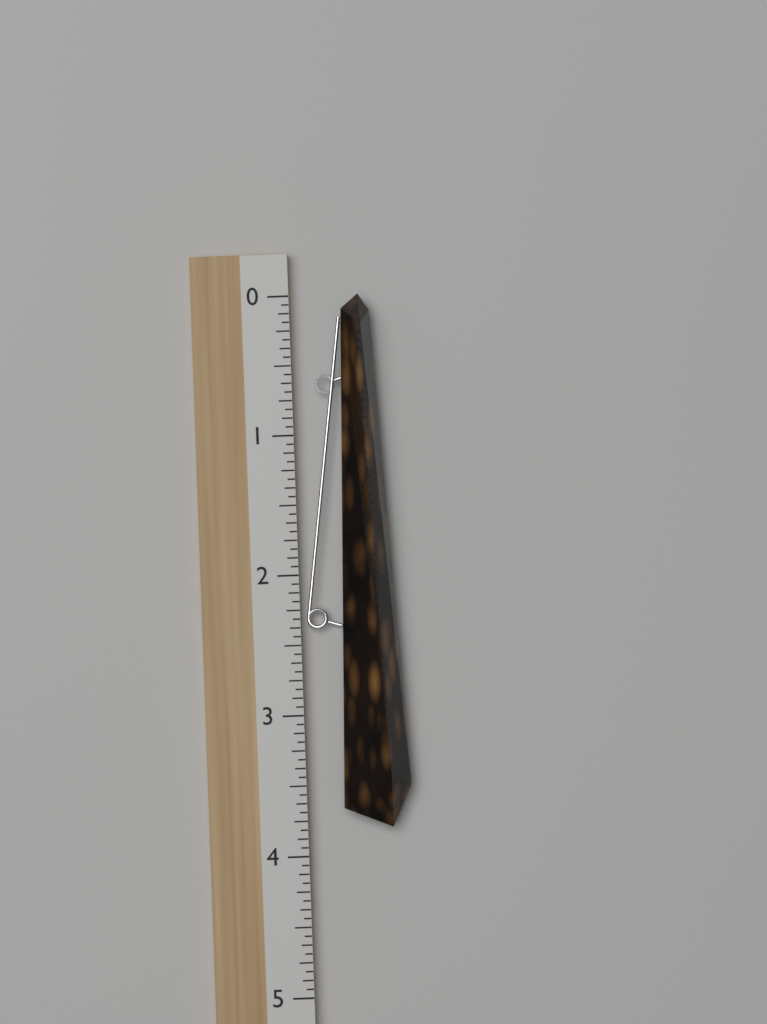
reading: 3.8125 (no unit)
